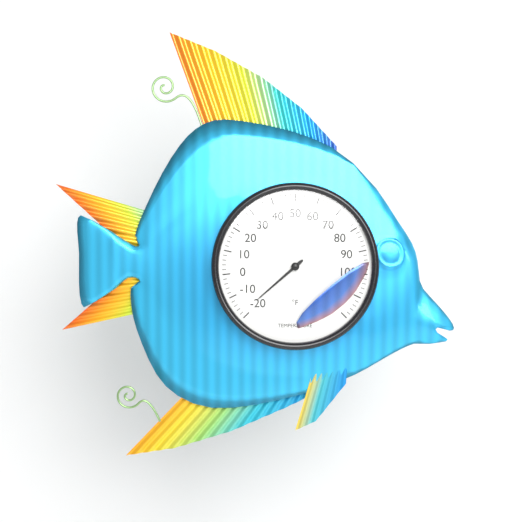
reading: -18 °F
